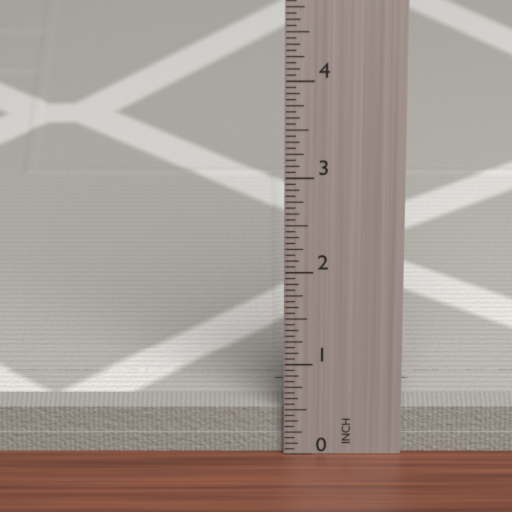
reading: 0.5000 in
